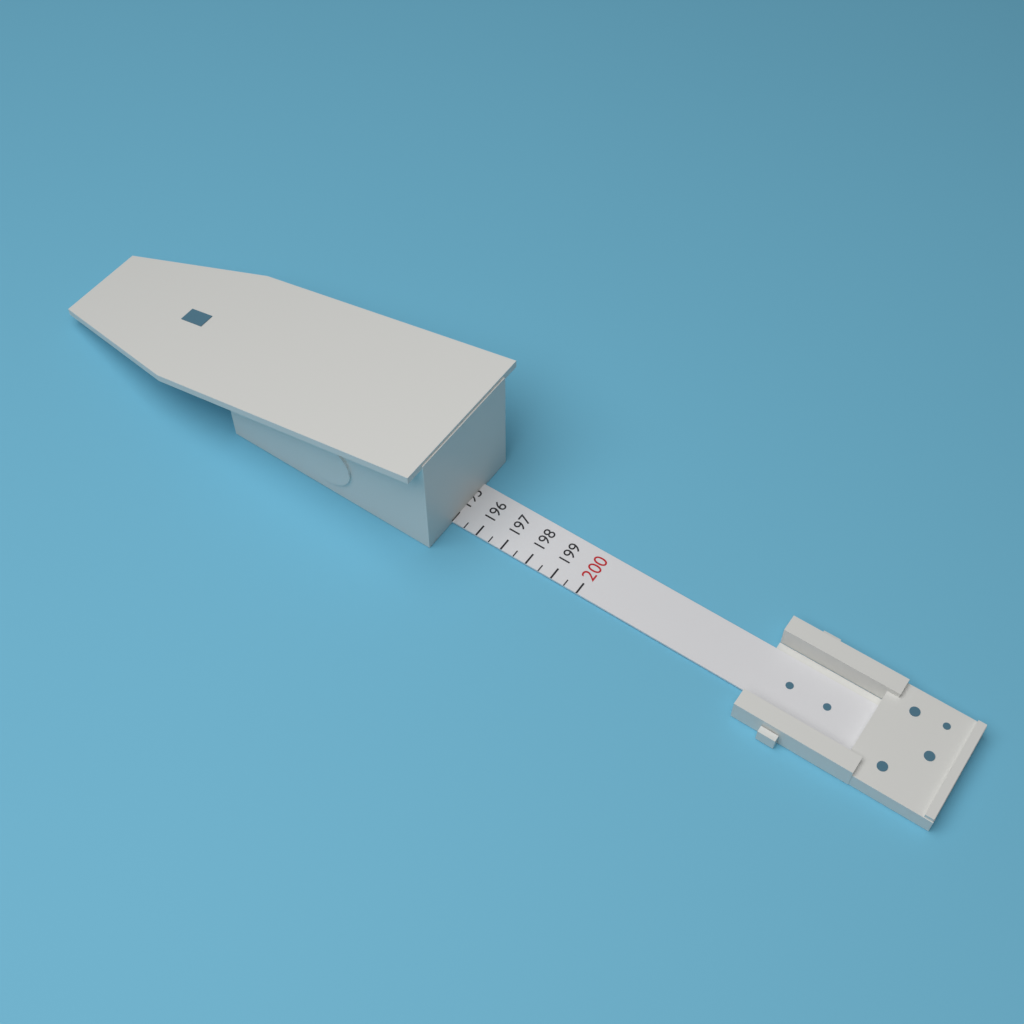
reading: 195.0 (no unit)
